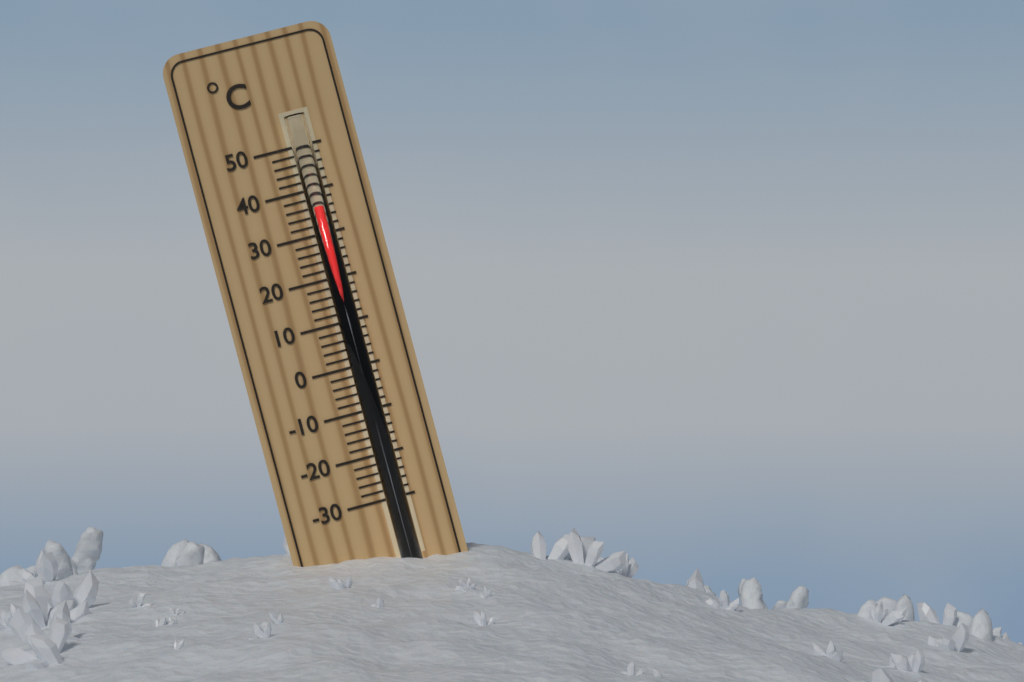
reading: 36 °C
